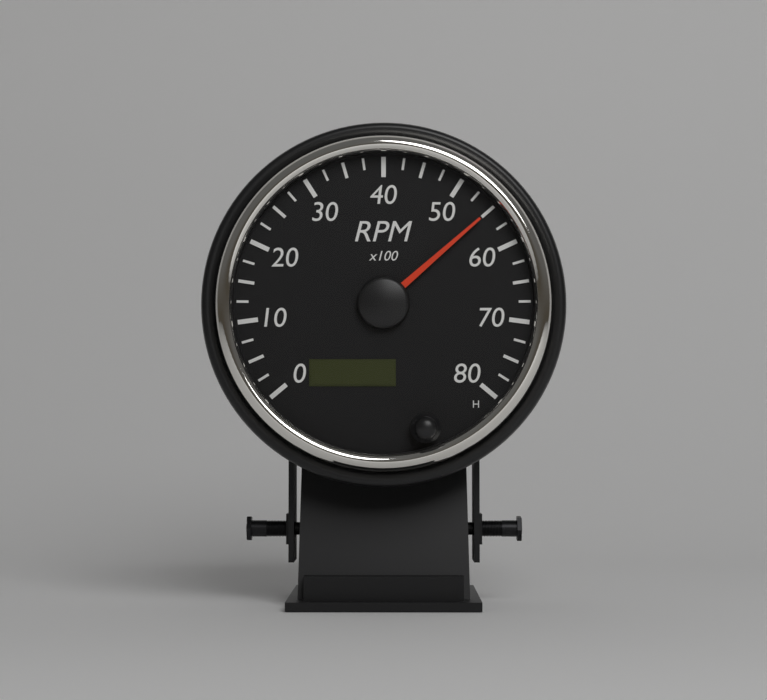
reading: 5500 RPM
